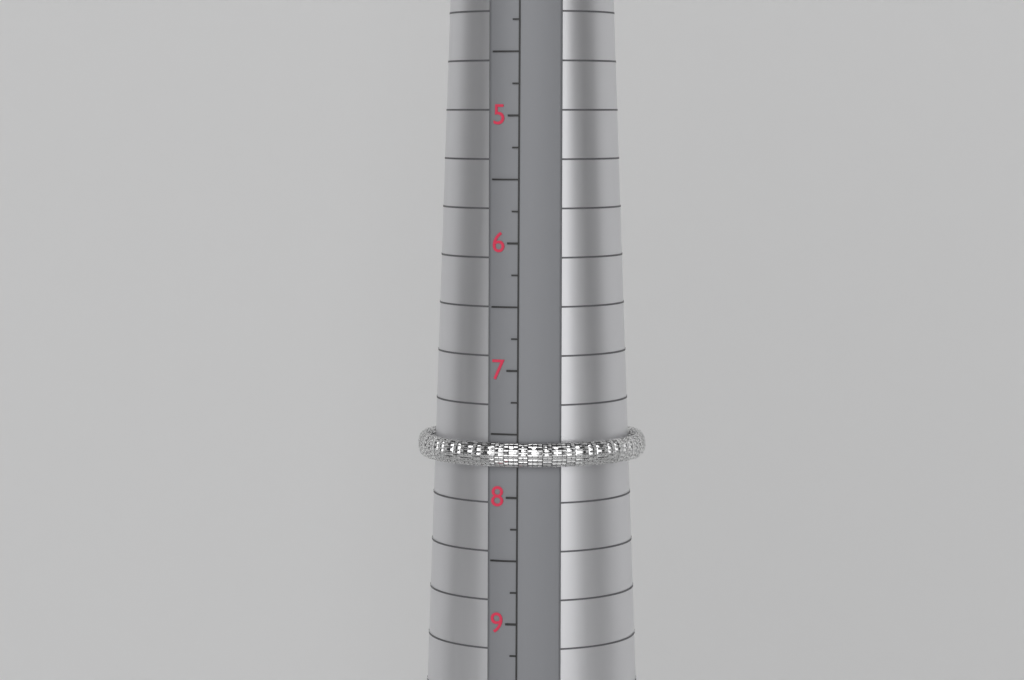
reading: 7.75 (no unit)
